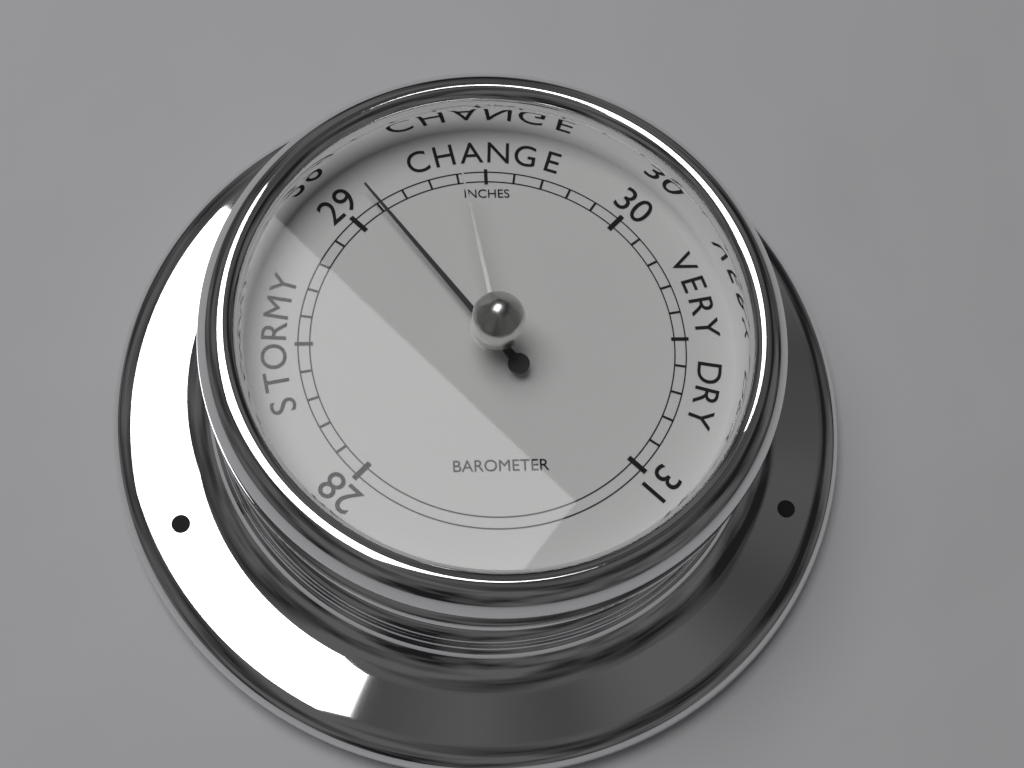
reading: 29.1 inHg
